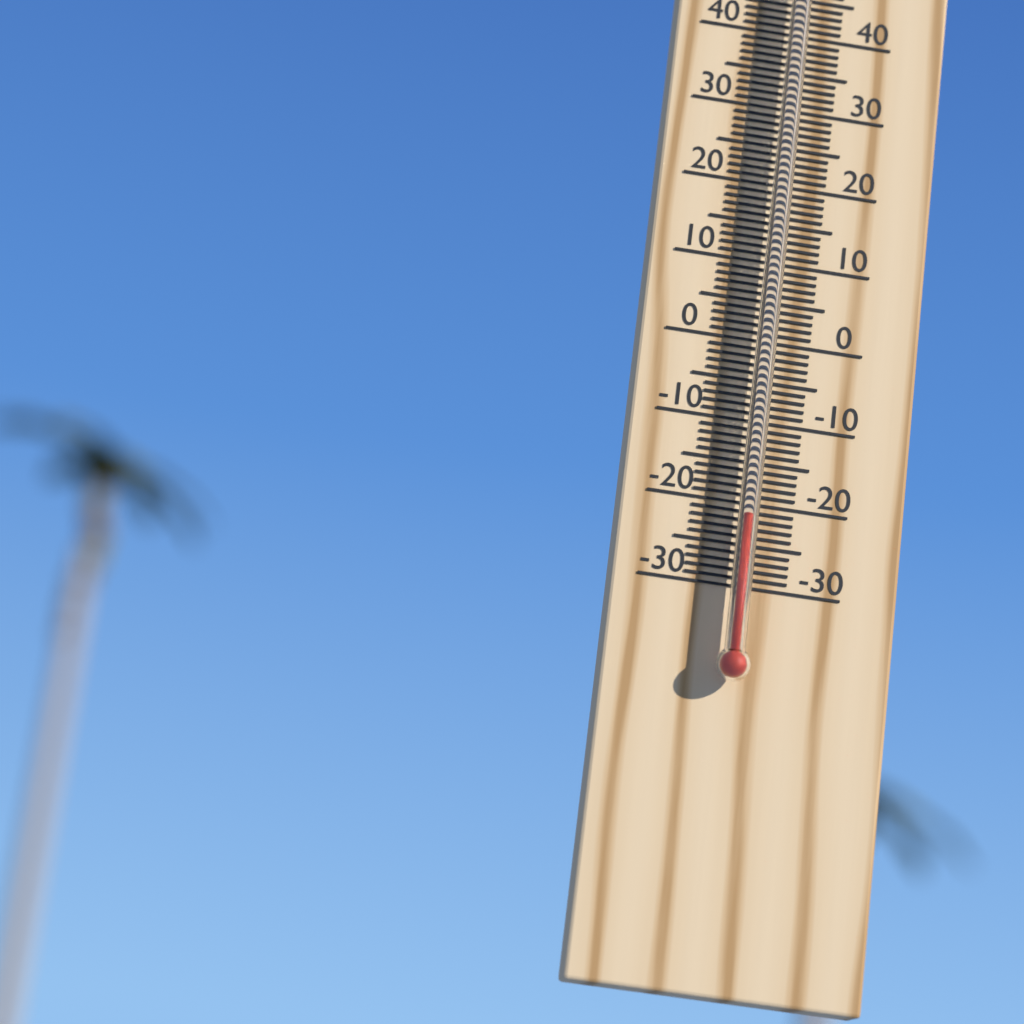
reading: -22 °C
